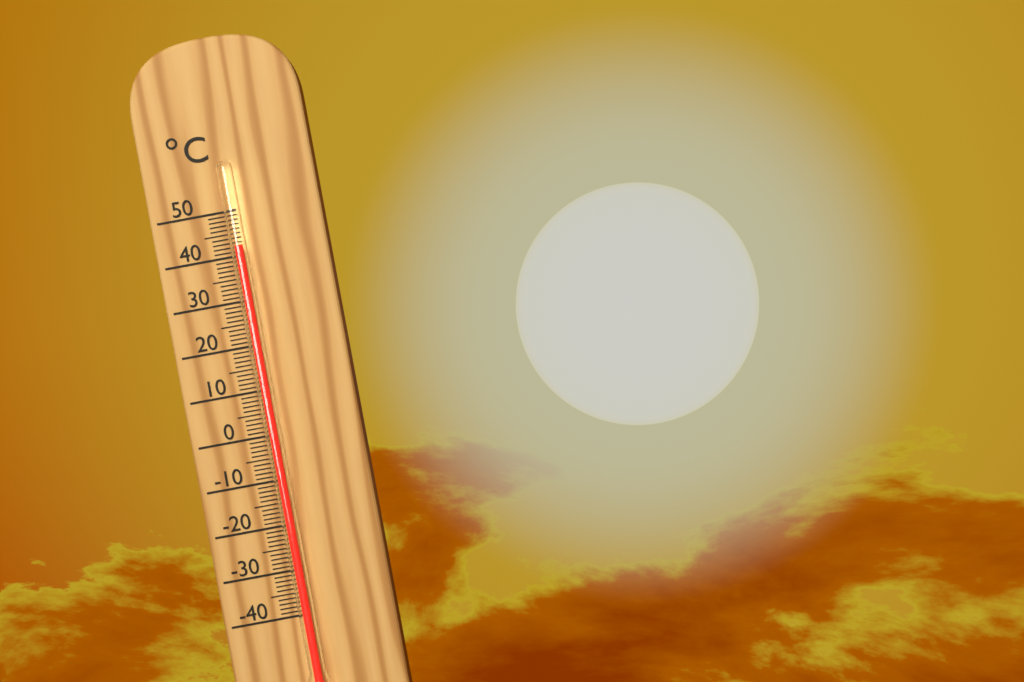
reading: 42 °C
